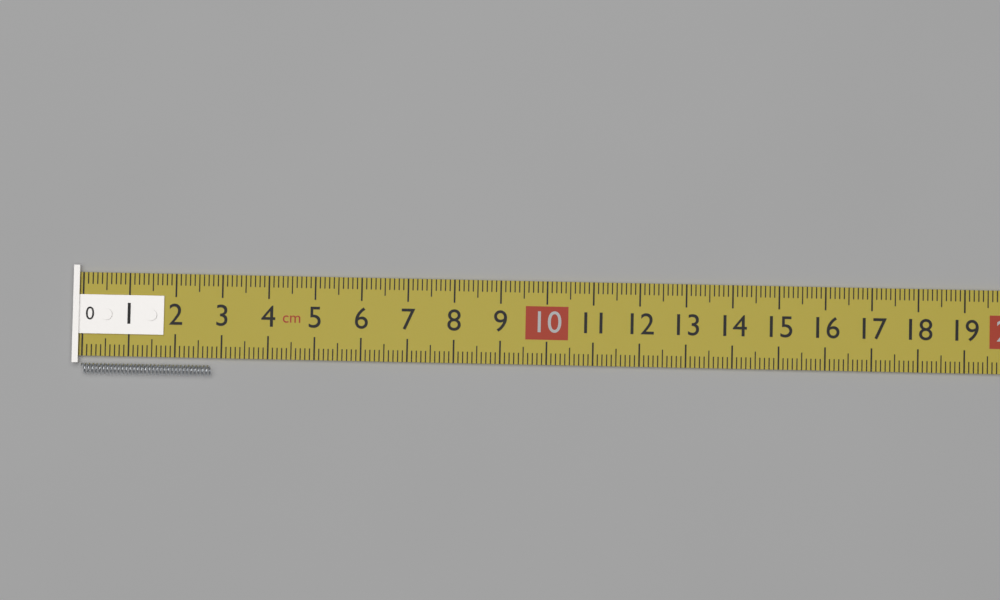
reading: 2.8 cm
